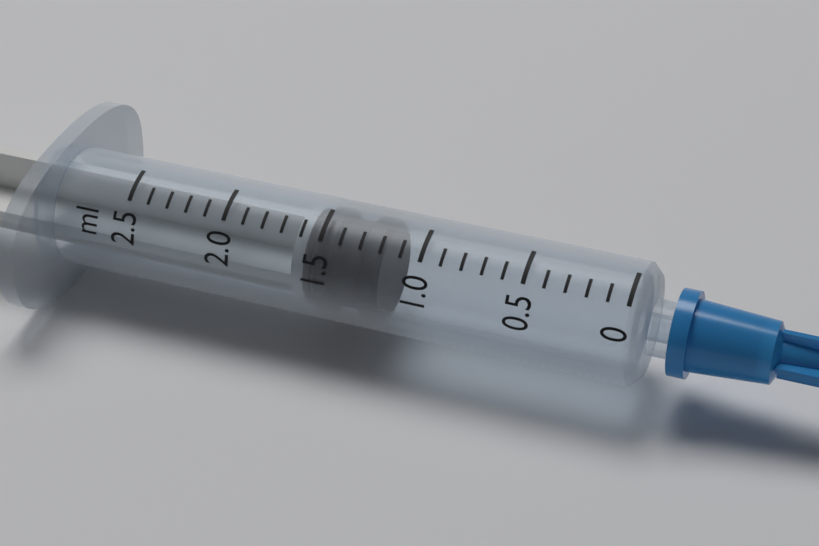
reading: 1.2 ml
